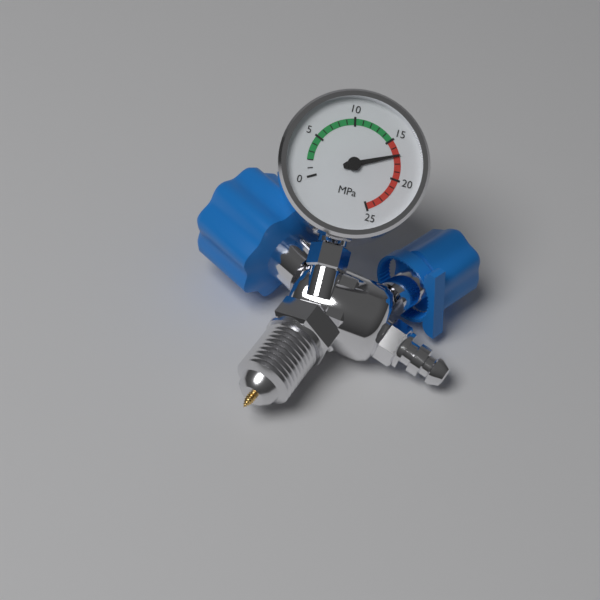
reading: 17 MPa
